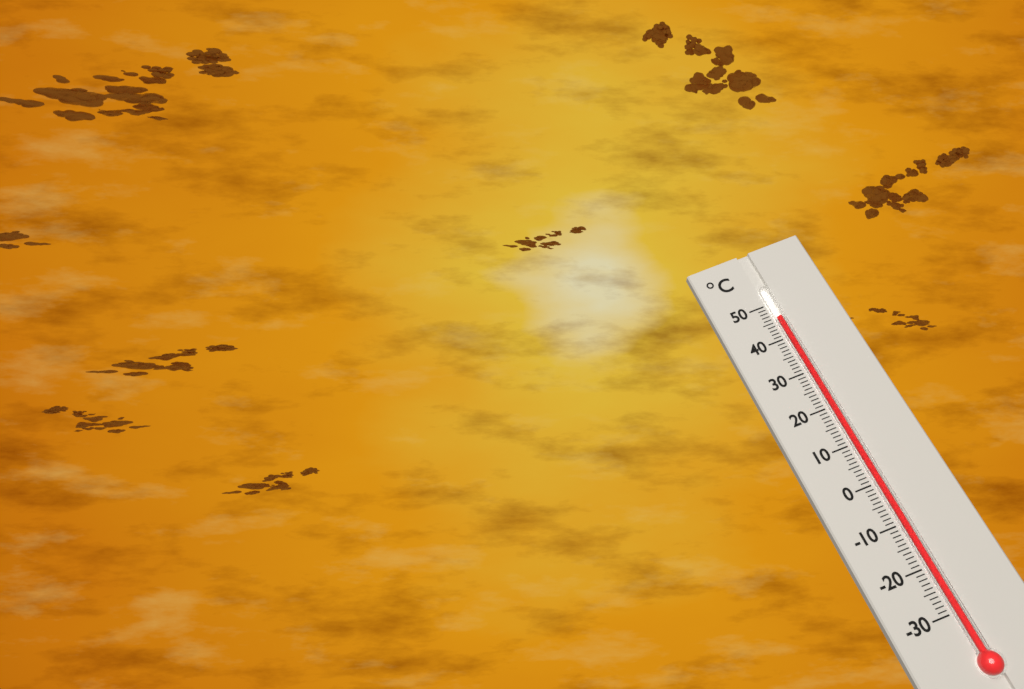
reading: 46 °C
